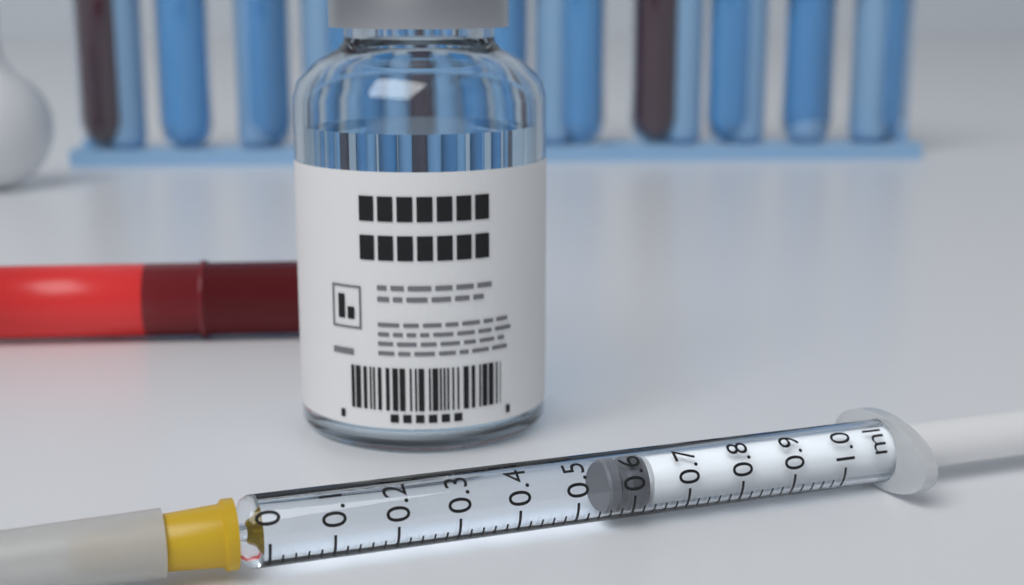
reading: 0.56 ml
